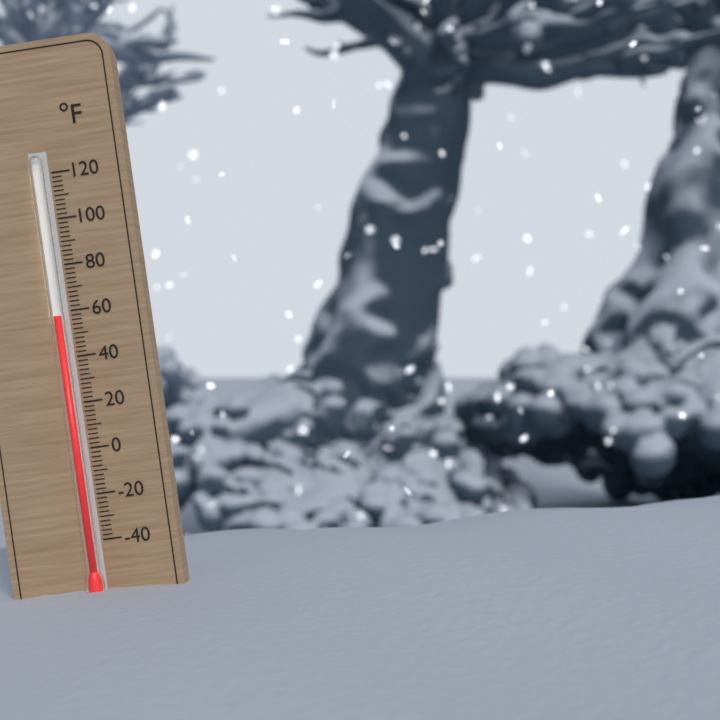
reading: 58 °F
